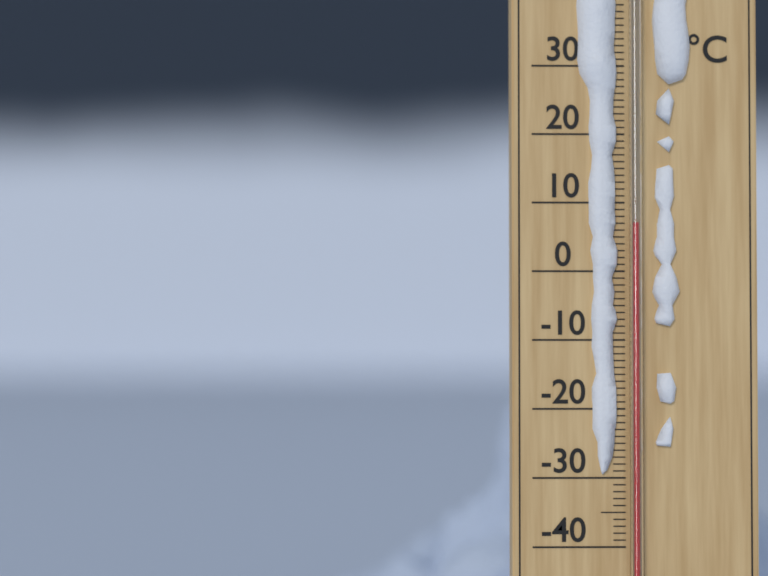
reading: 7 °C
